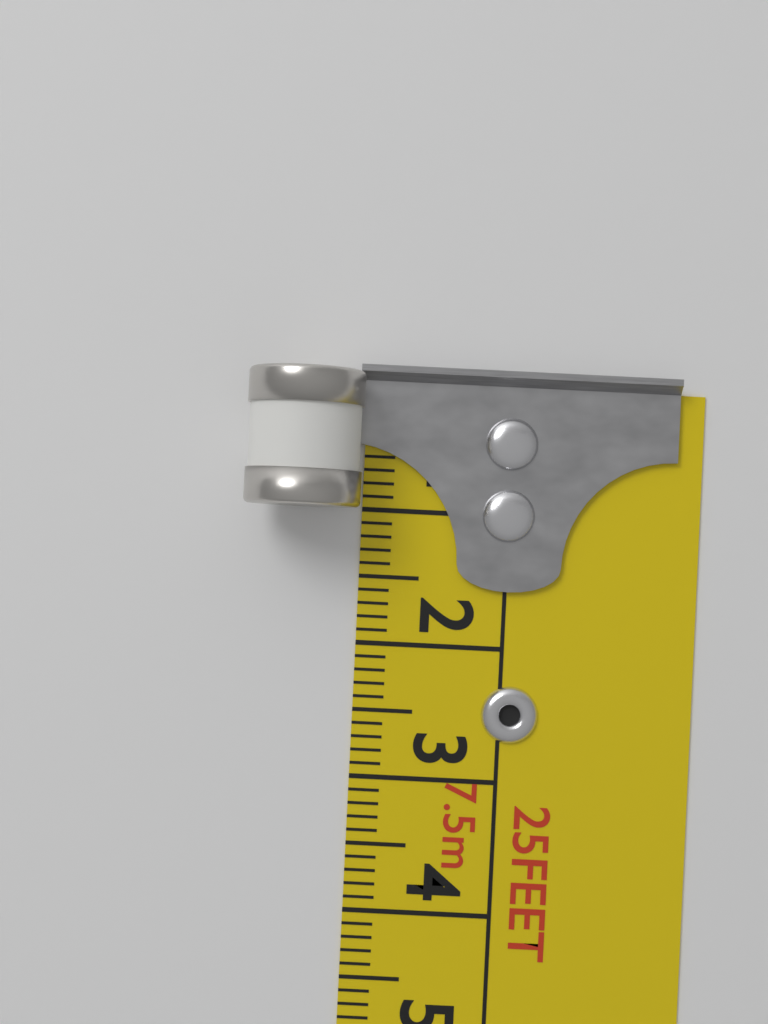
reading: 1.0 cm
